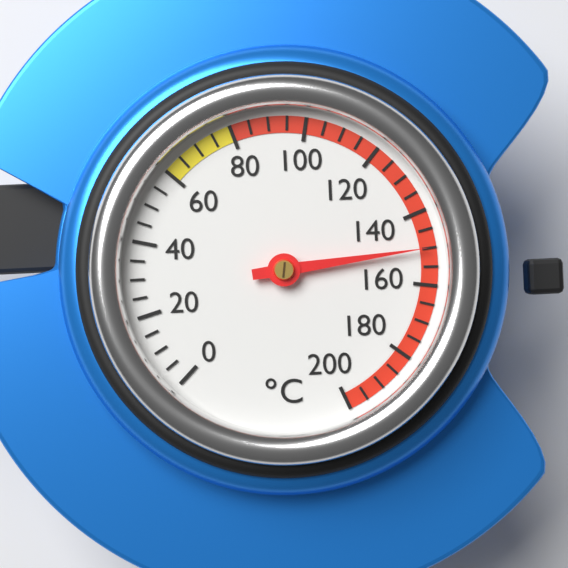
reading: 150 °C
